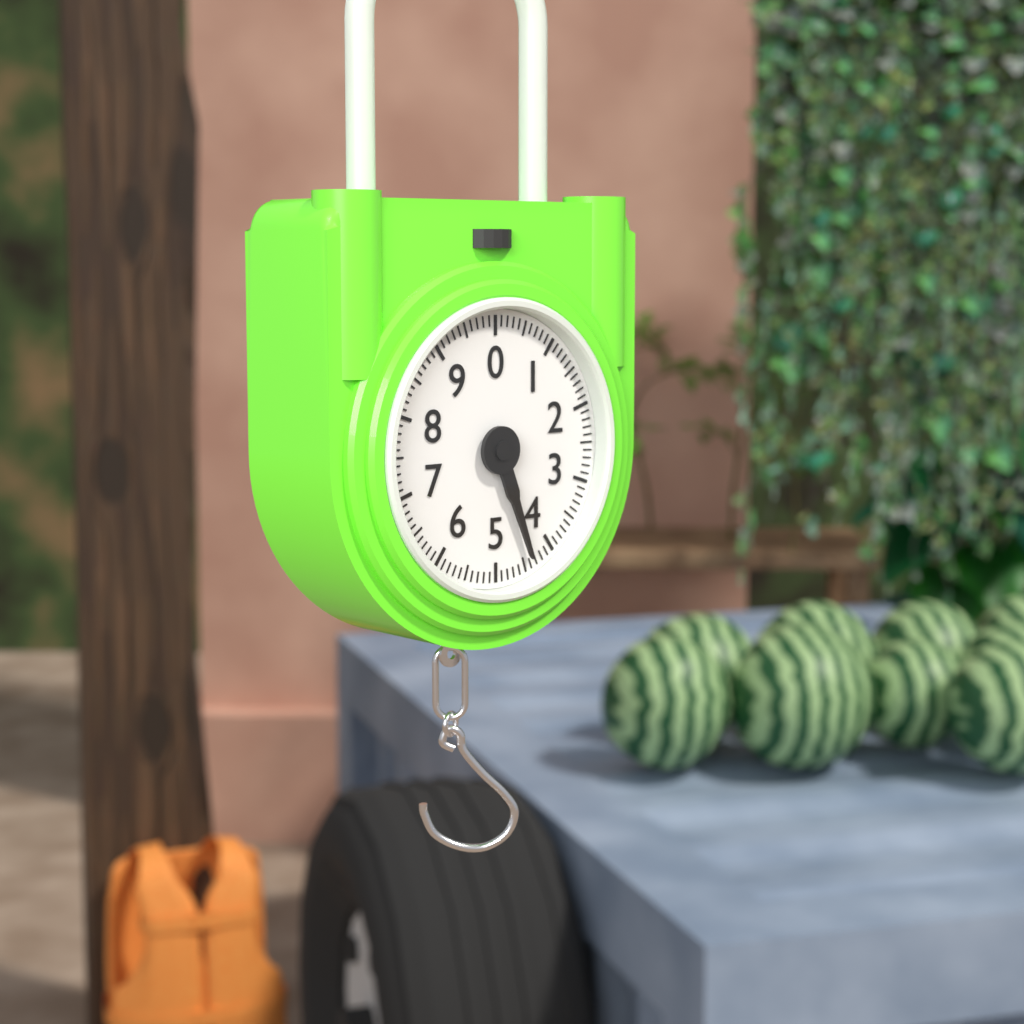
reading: 4.4 (no unit)
